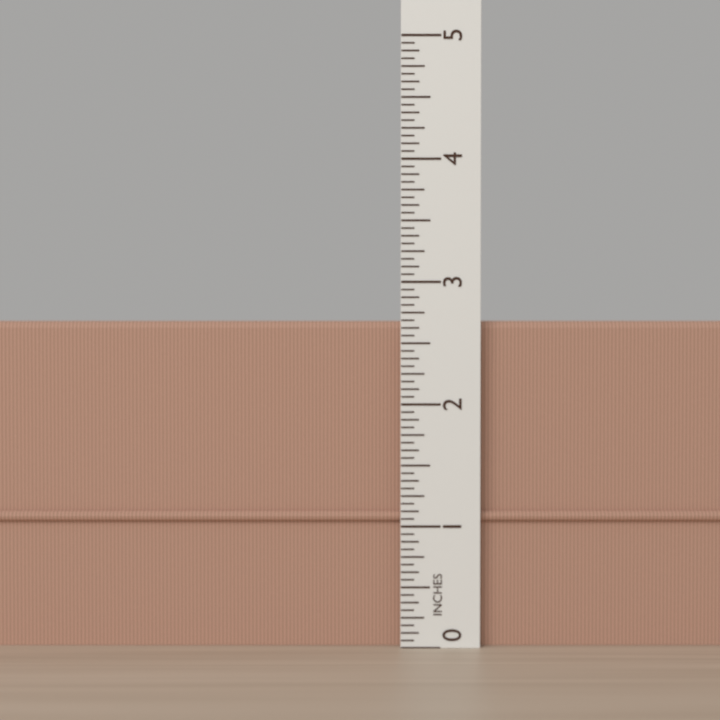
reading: 2.6875 in
